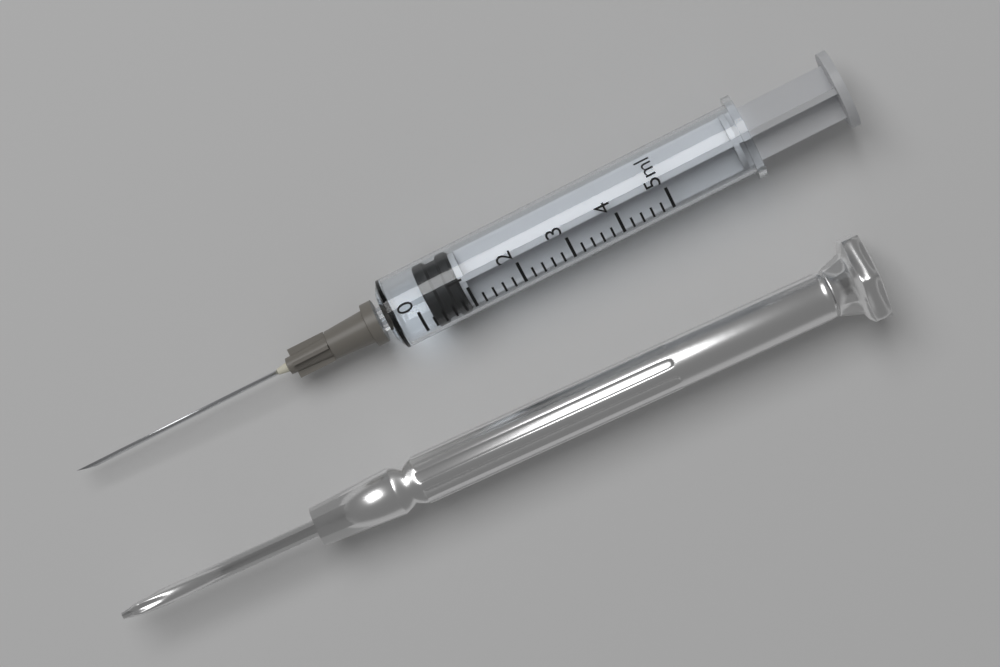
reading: 0.2 ml
